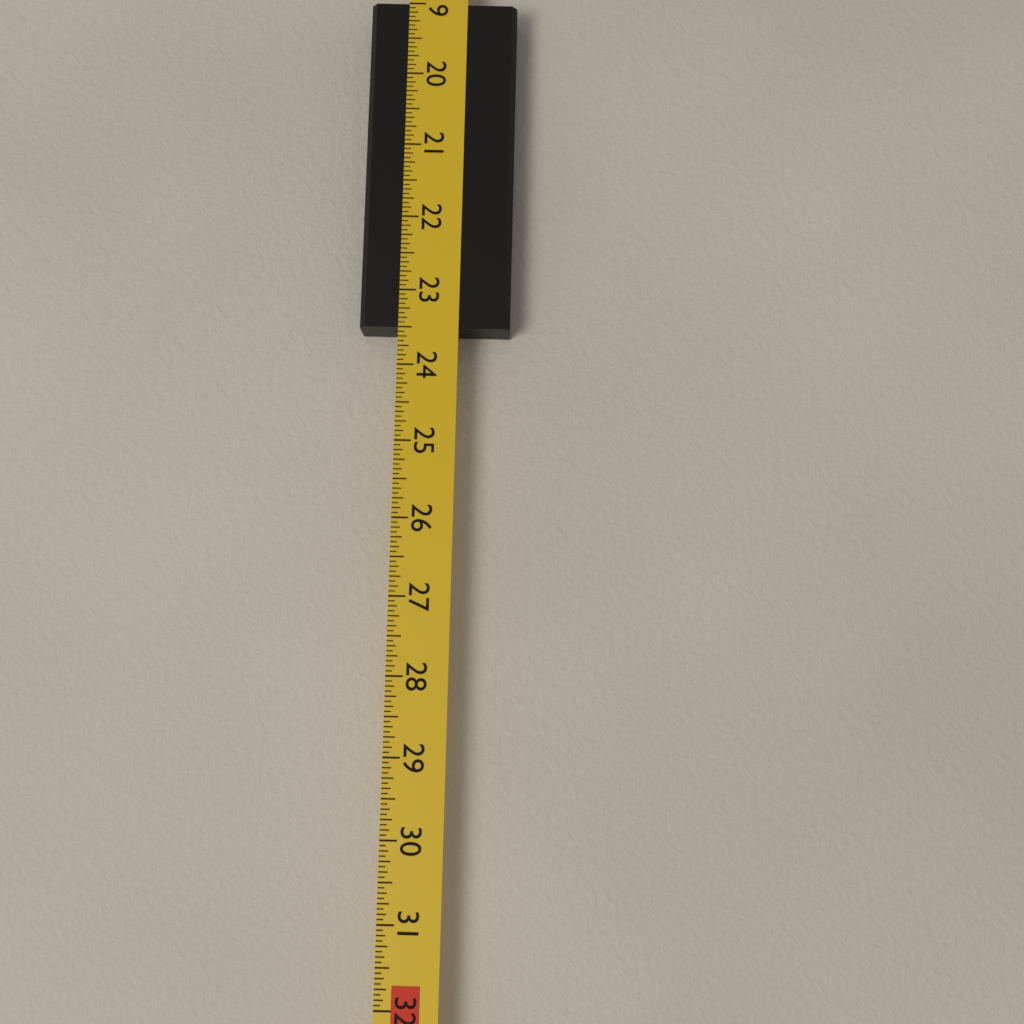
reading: 23.5000 in
